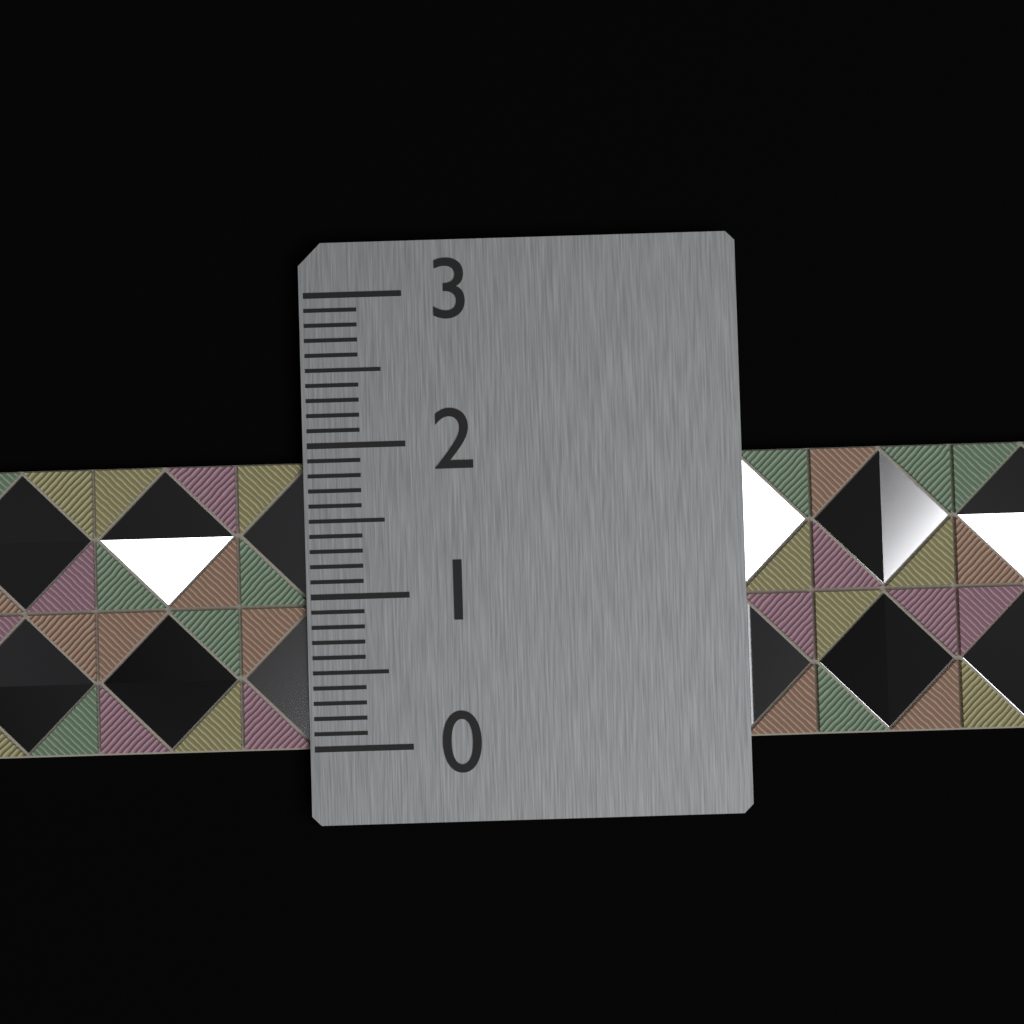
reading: 1.9 (no unit)
